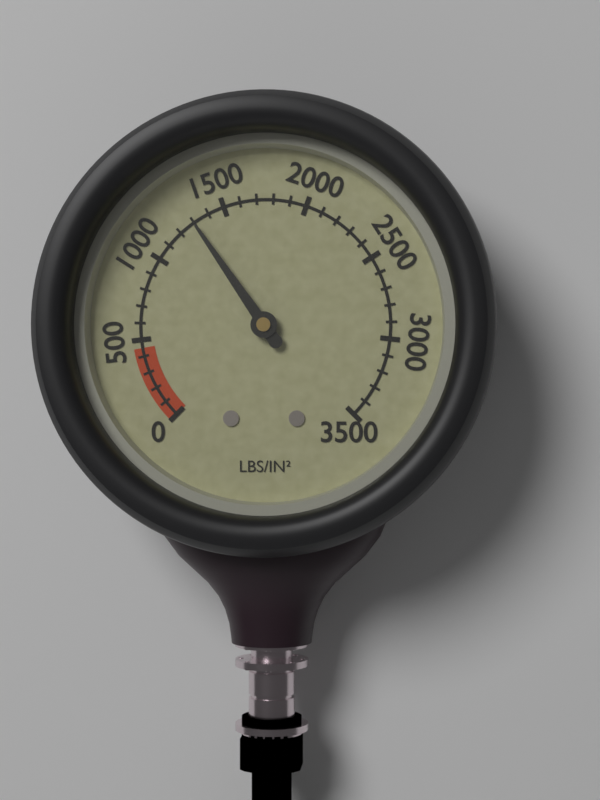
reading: 1300 psi
